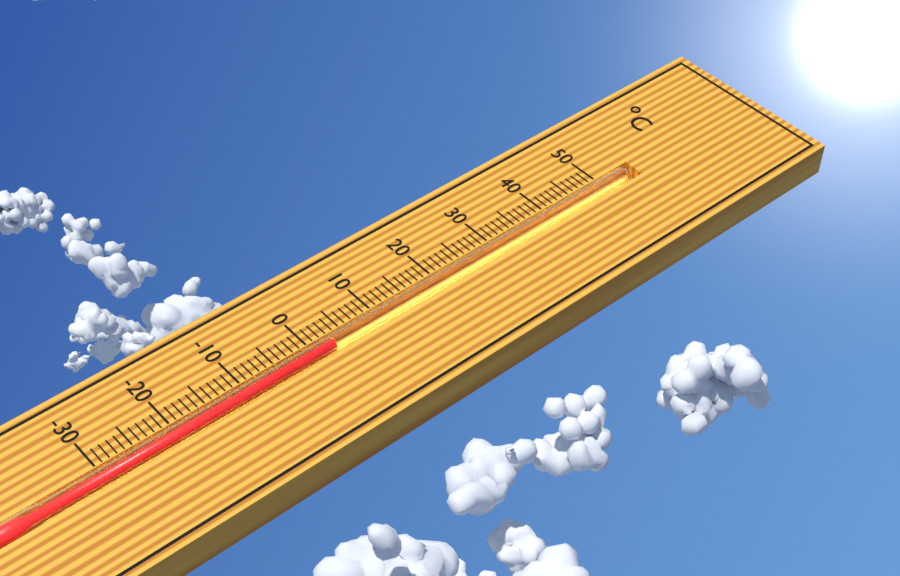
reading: 3 °C
